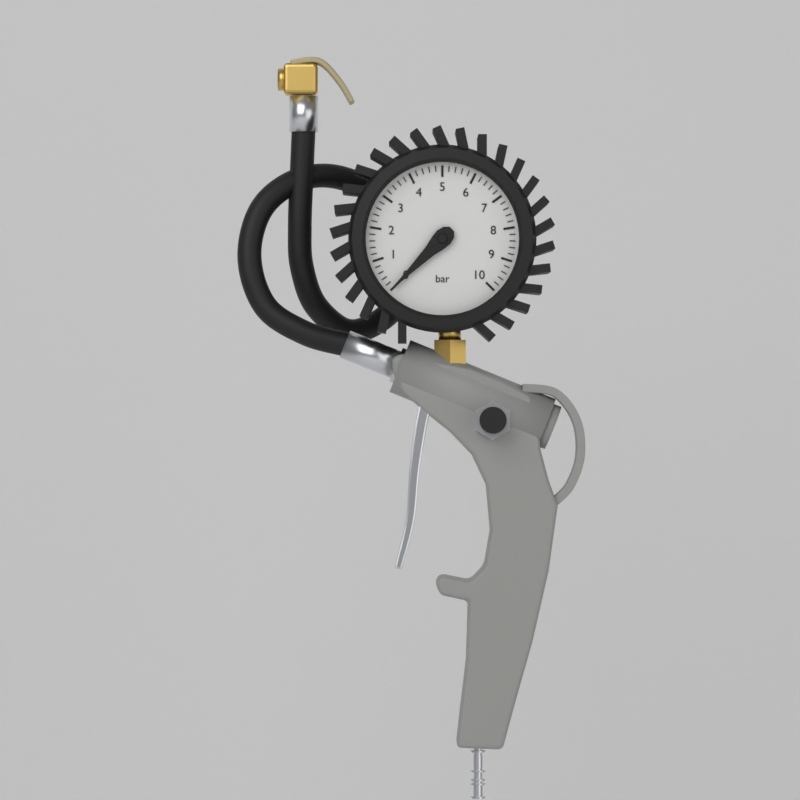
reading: 0.0 bar
